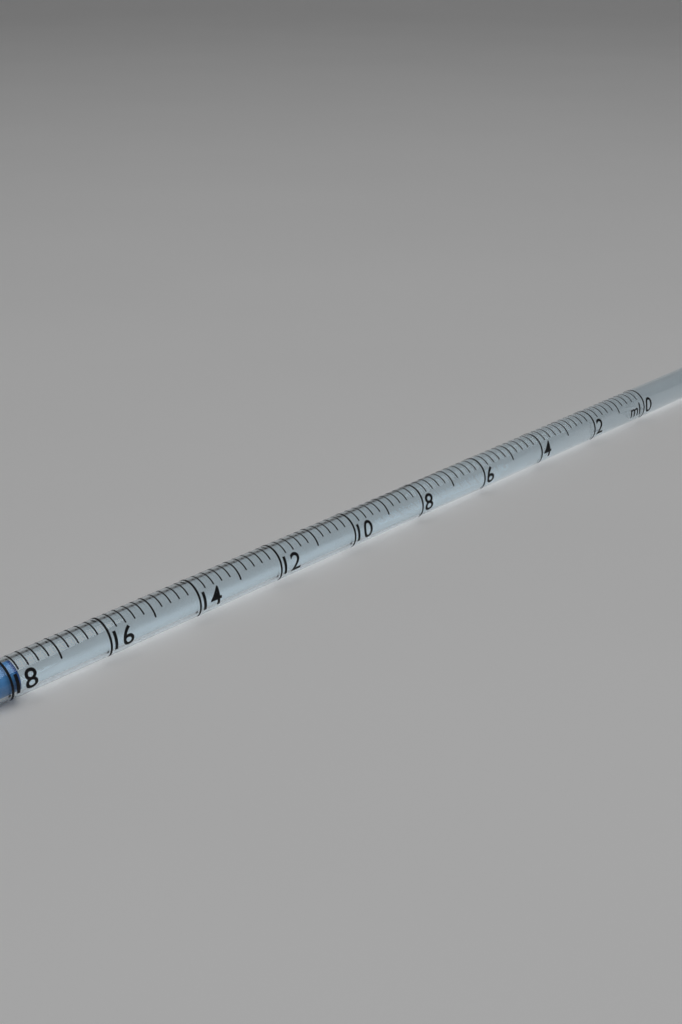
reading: 17.8 ml
